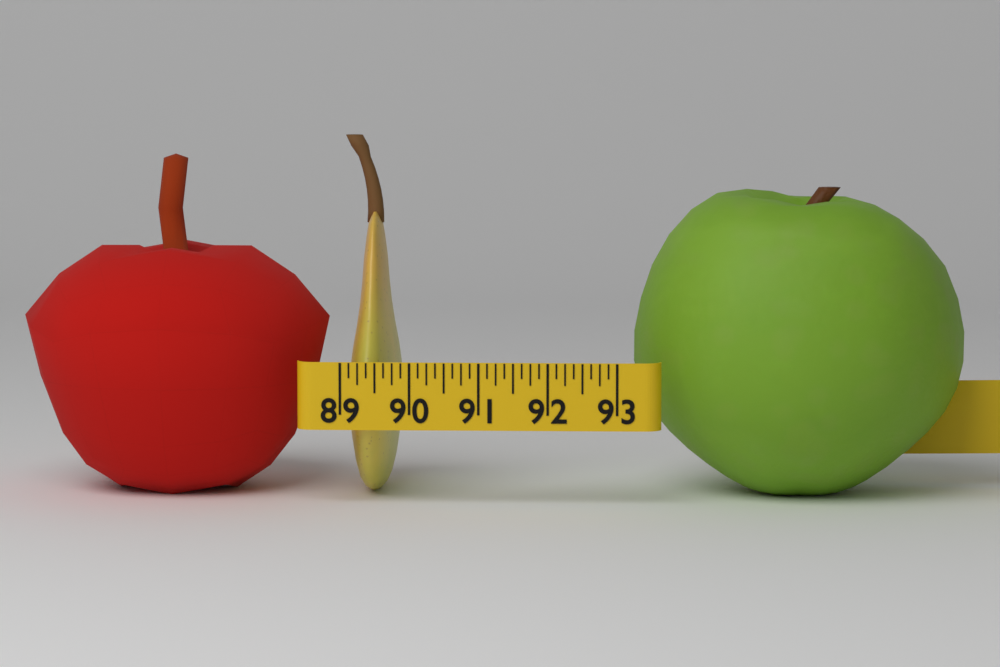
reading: 89.750 (no unit)
